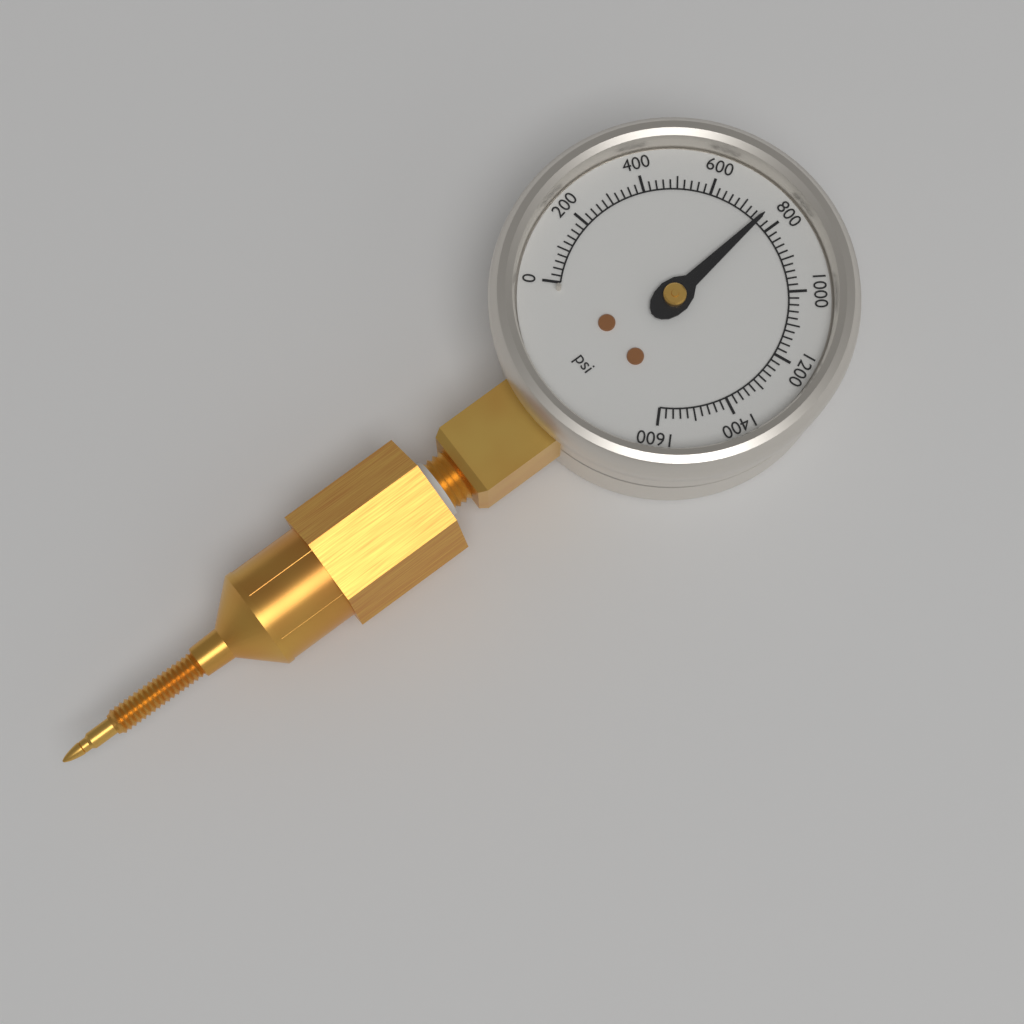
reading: 760 psi
